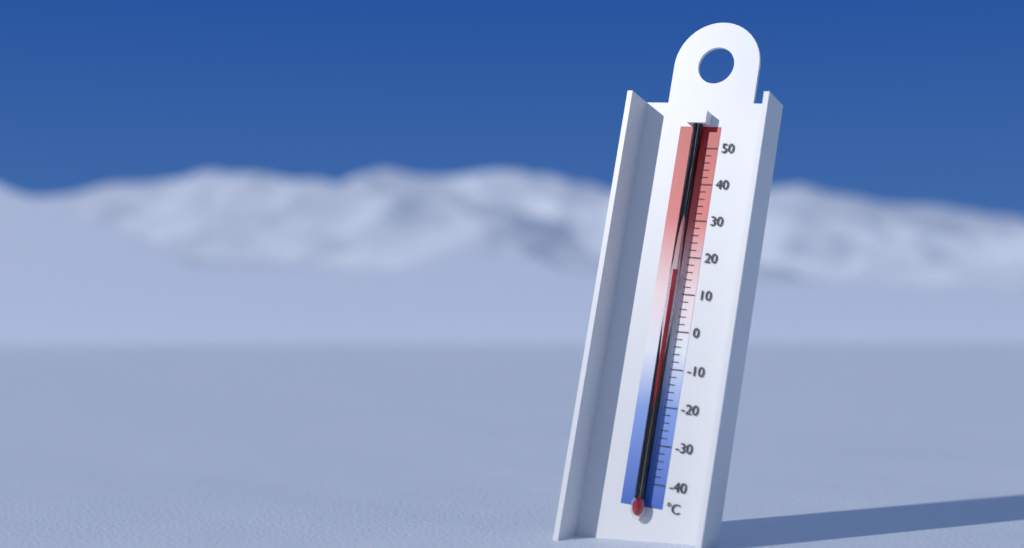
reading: 16 °C
